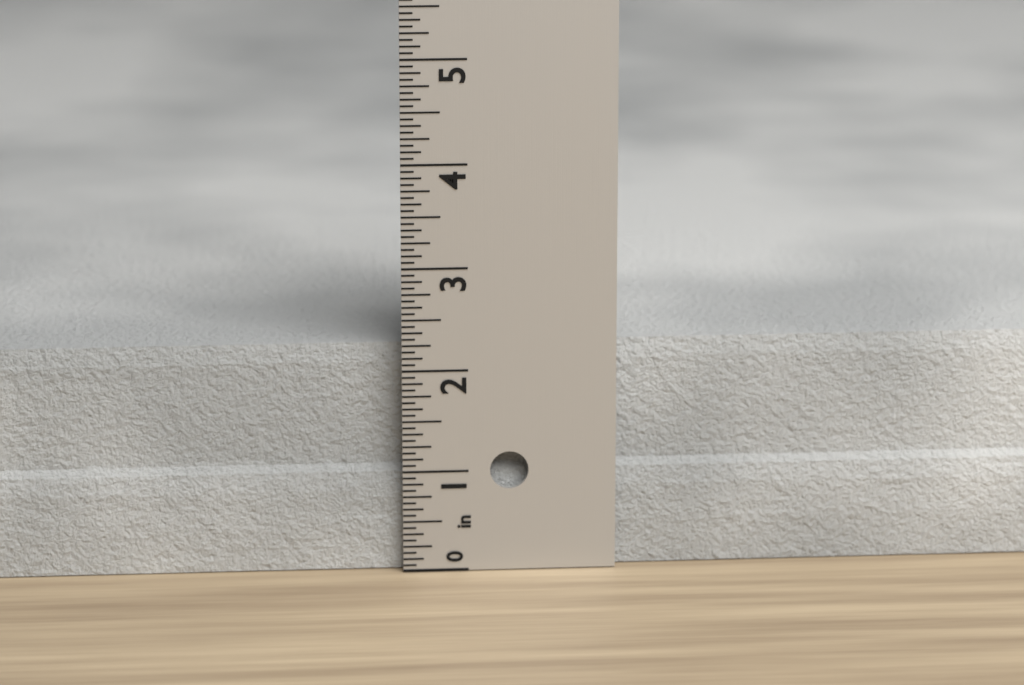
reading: 2.1875 in
